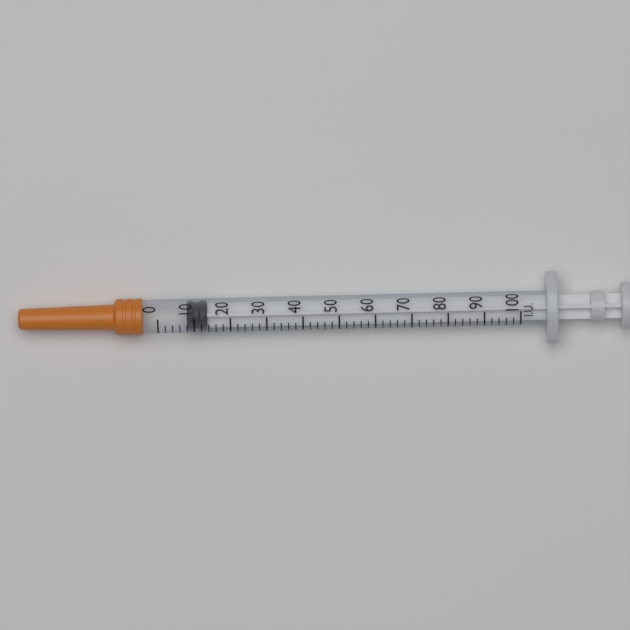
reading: 8 IU
